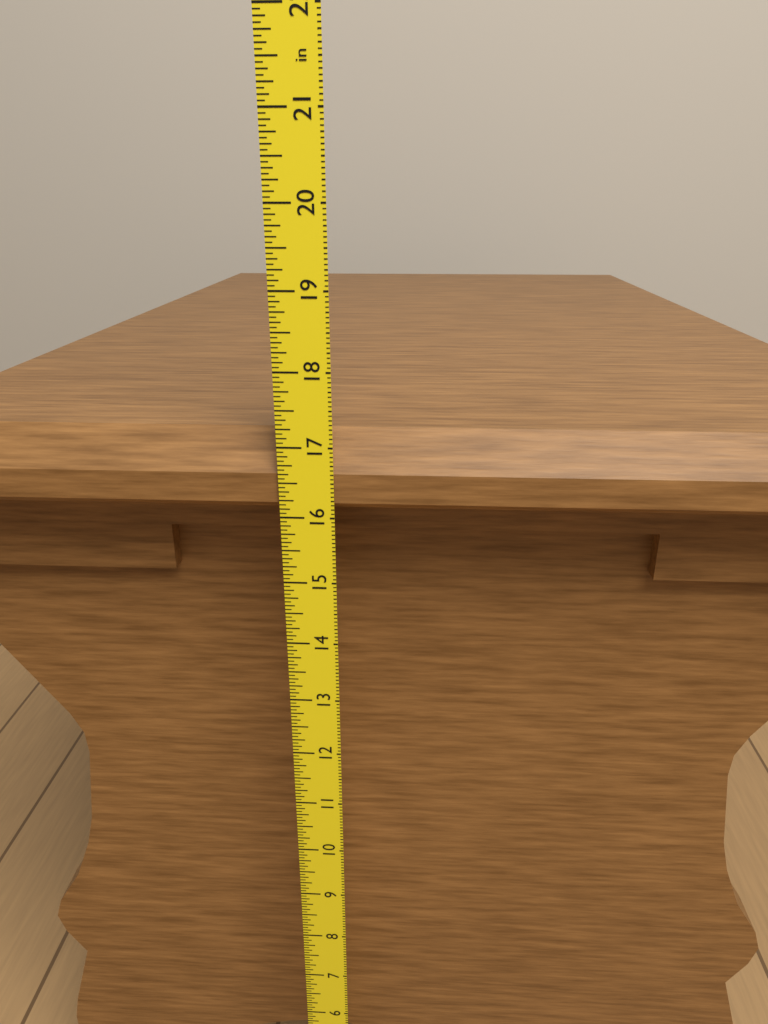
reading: 17.1250 in
